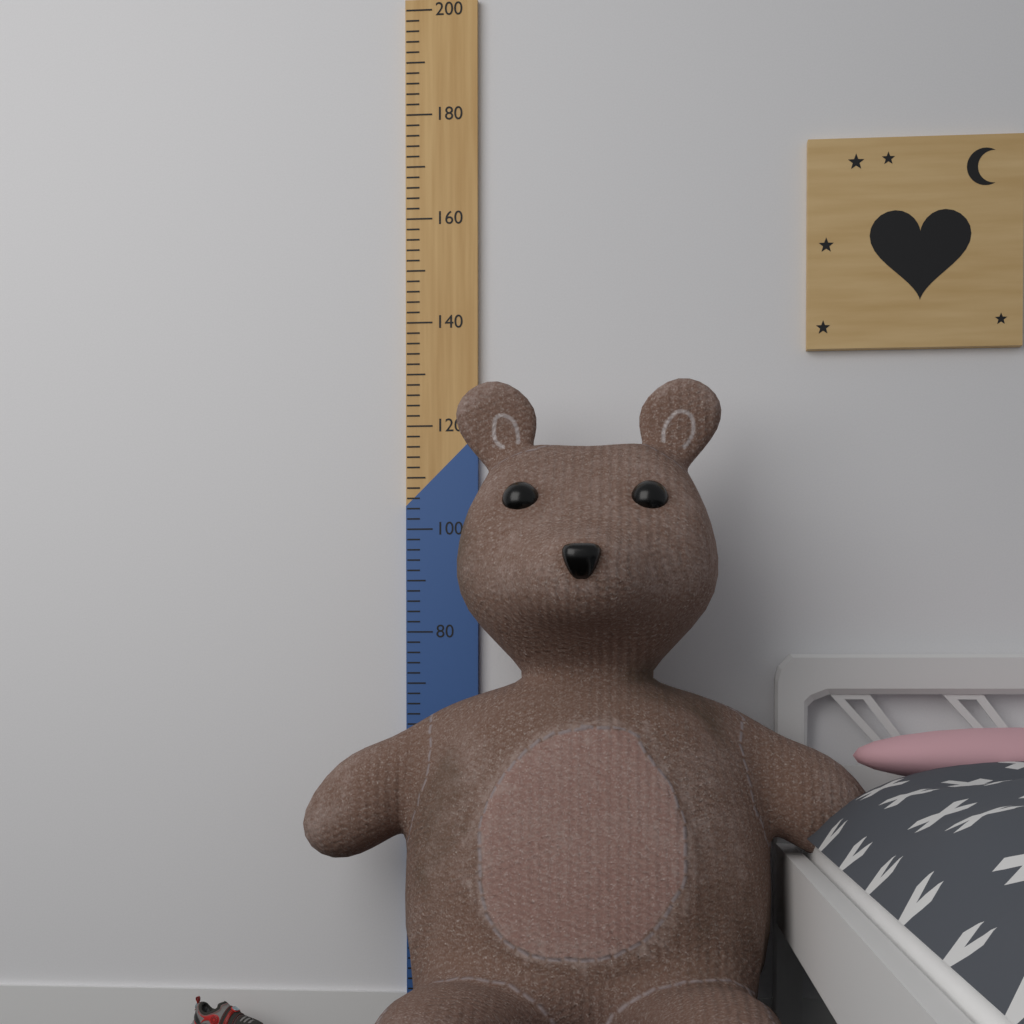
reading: 124 (no unit)
